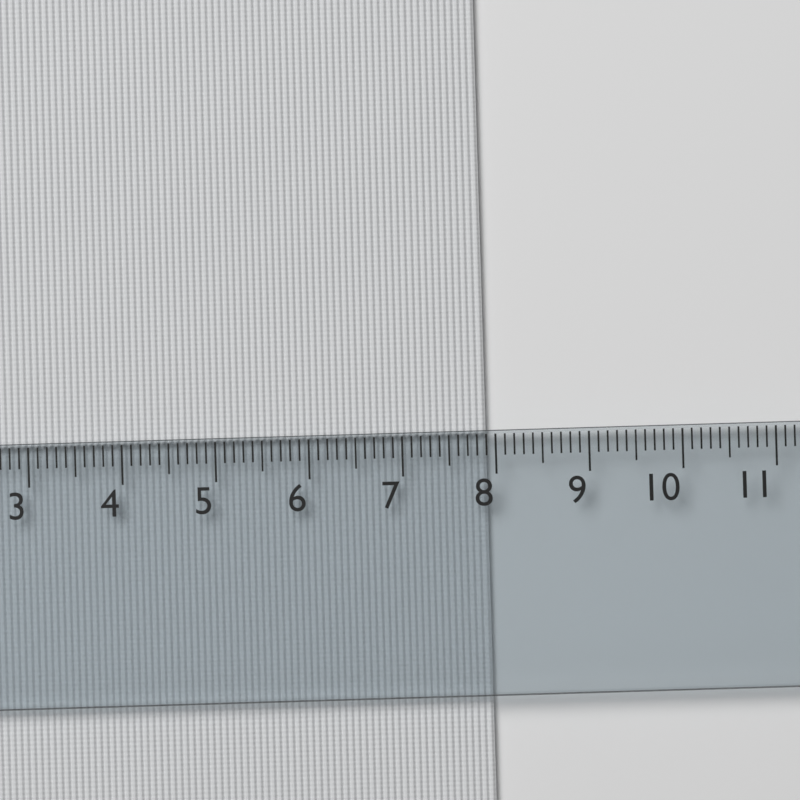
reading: 7.9 cm
